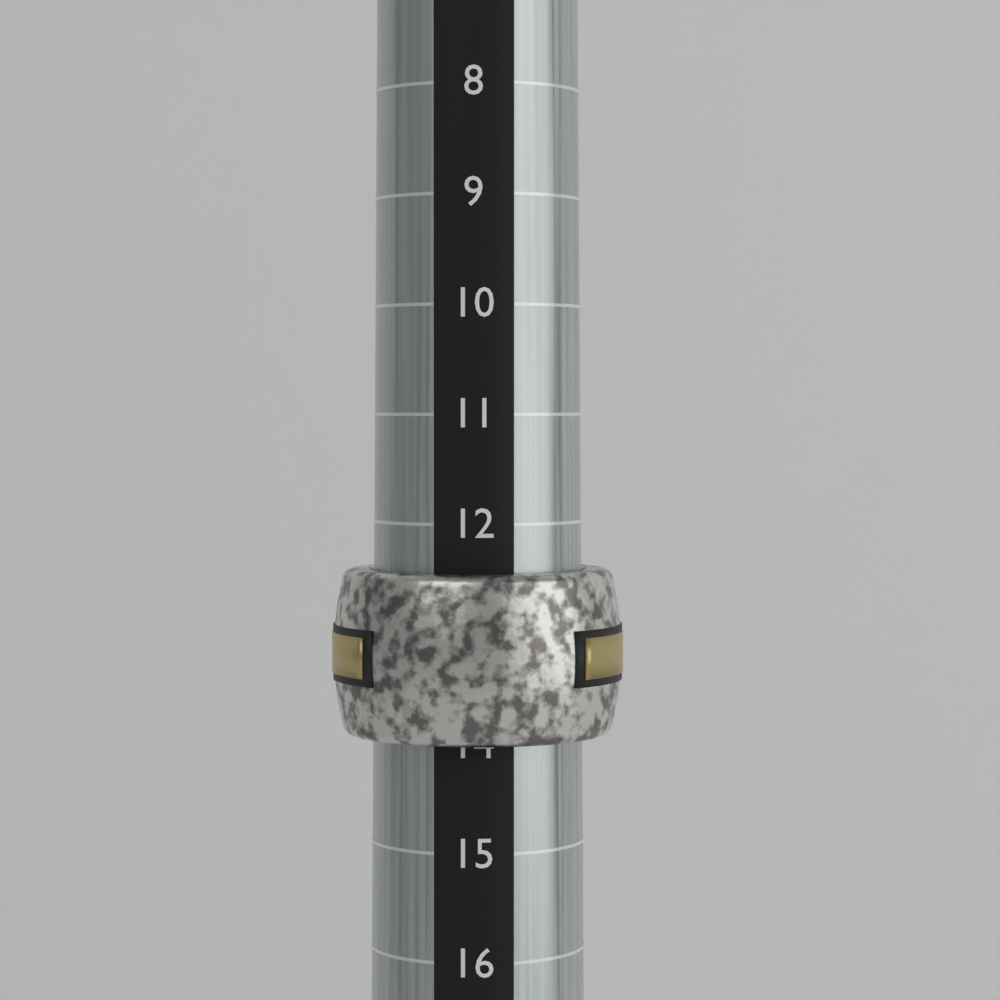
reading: 14 (no unit)
